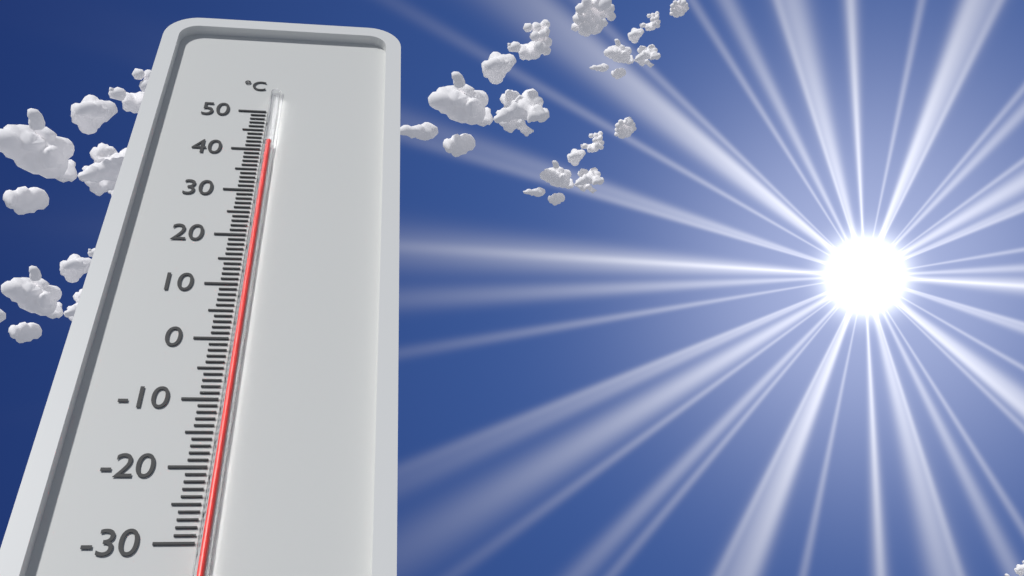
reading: 41 °C
